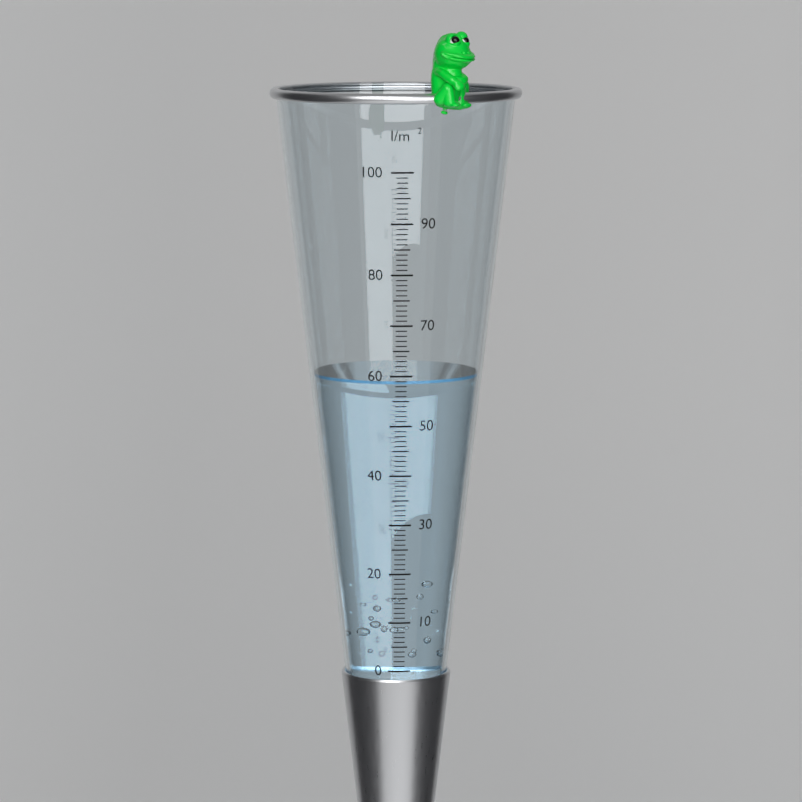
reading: 59 l/m²
